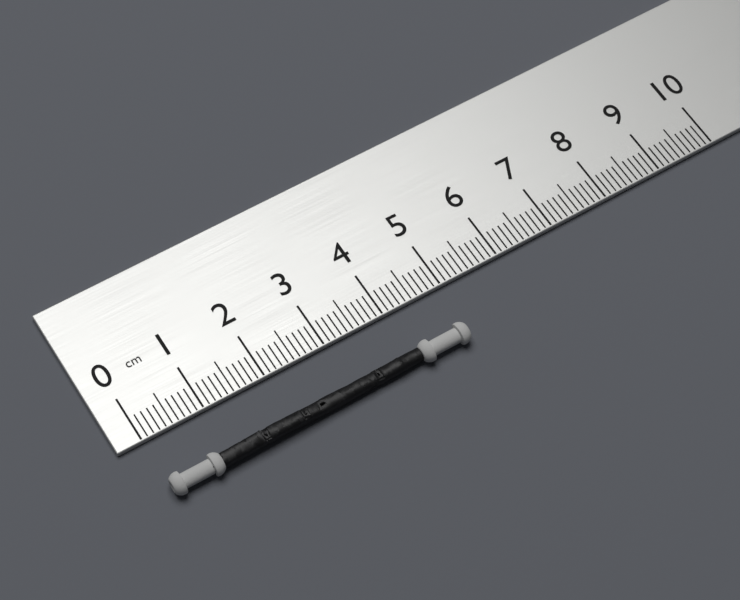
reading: 4.9 cm
